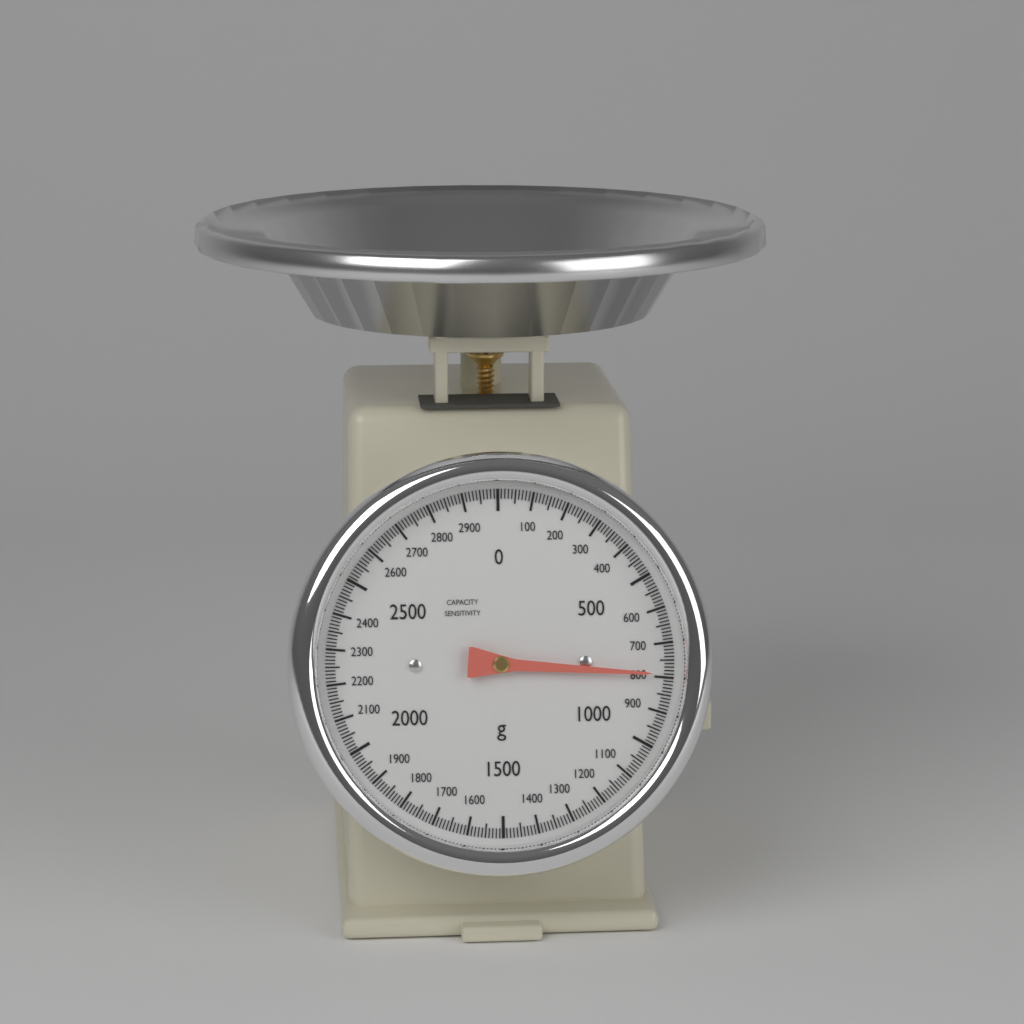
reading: 790 g
